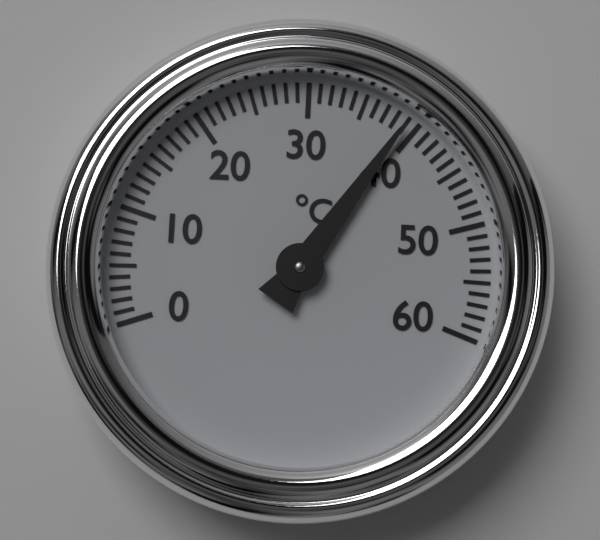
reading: 39 °C
